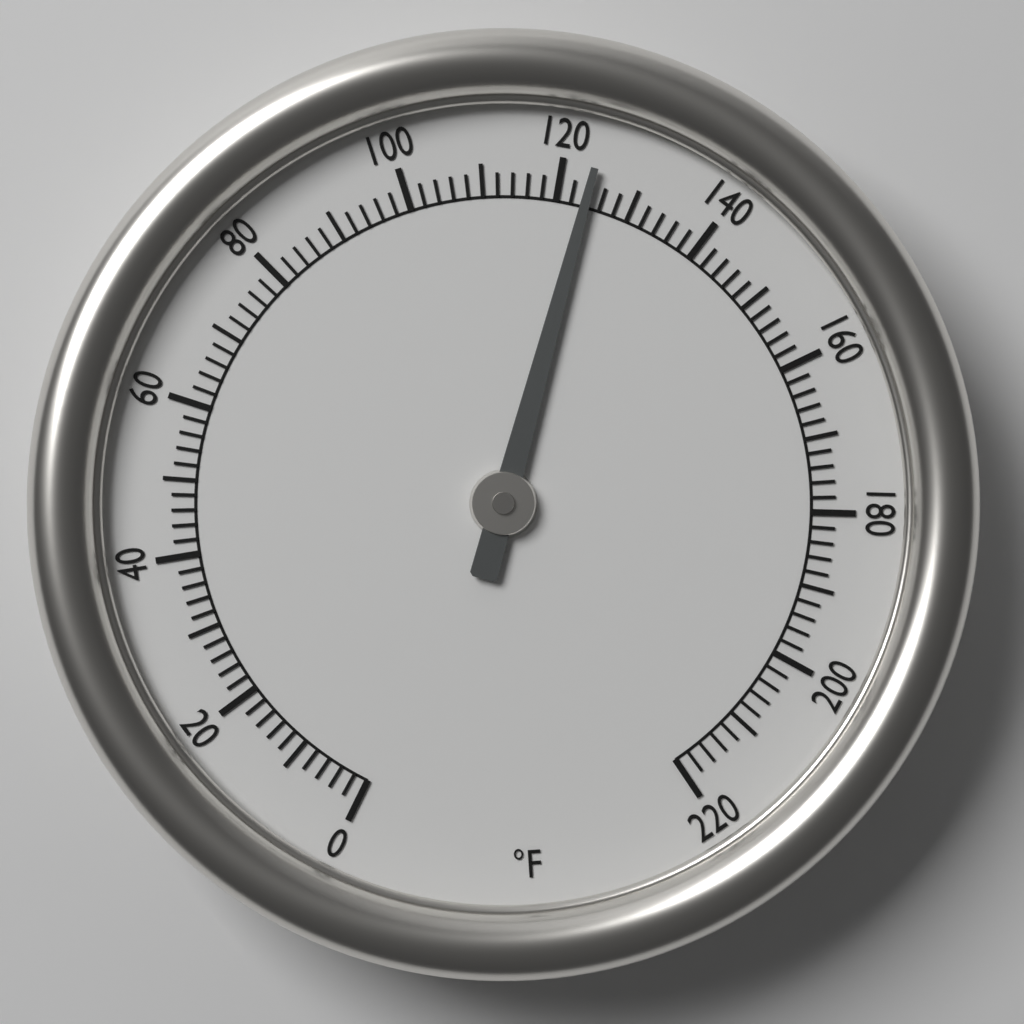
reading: 124 °F
